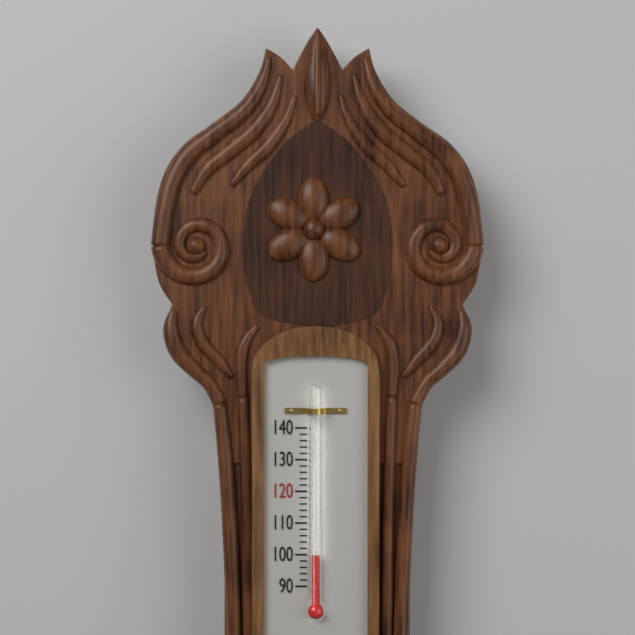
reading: 100 (no unit)
